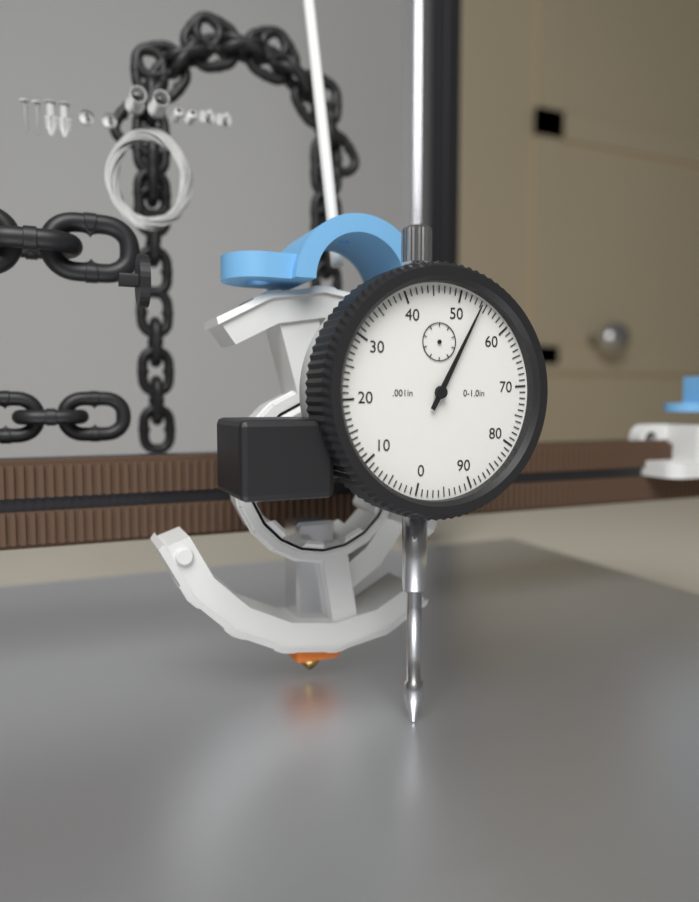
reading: 0.054 in
